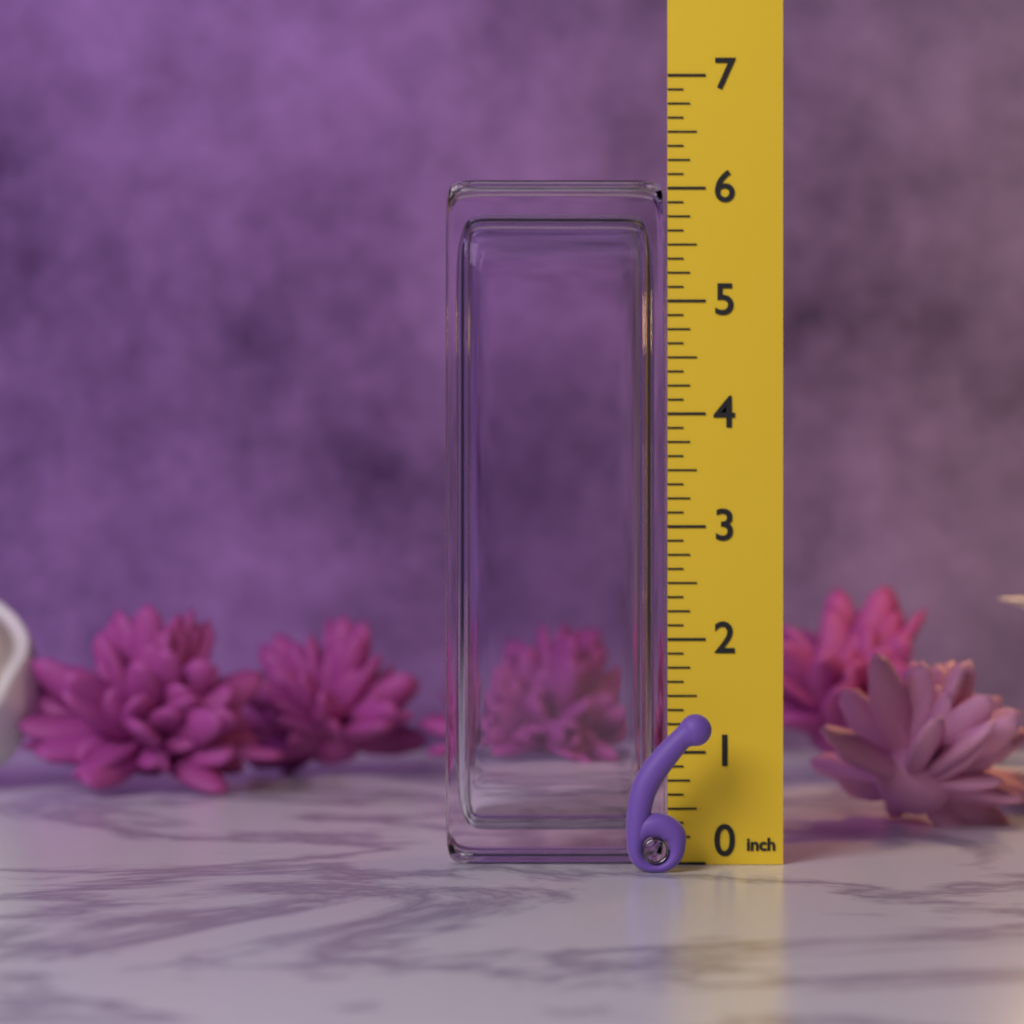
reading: 1.375 in
